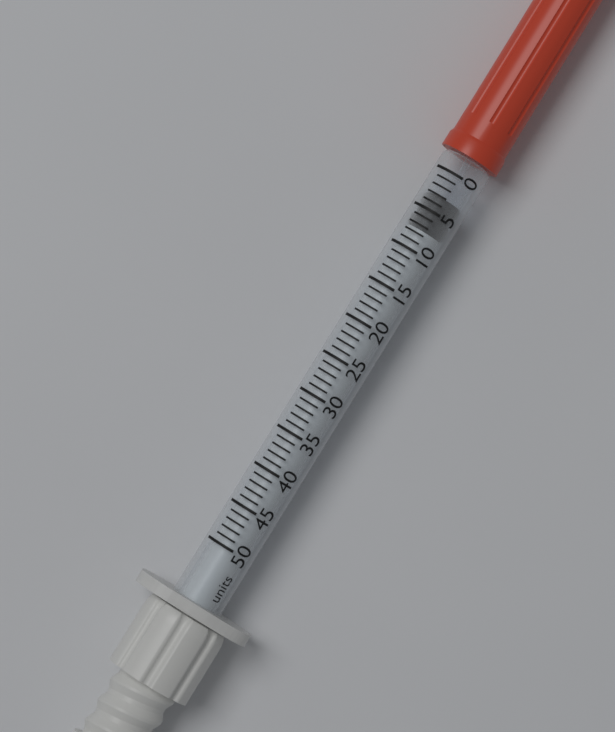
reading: 3 units
